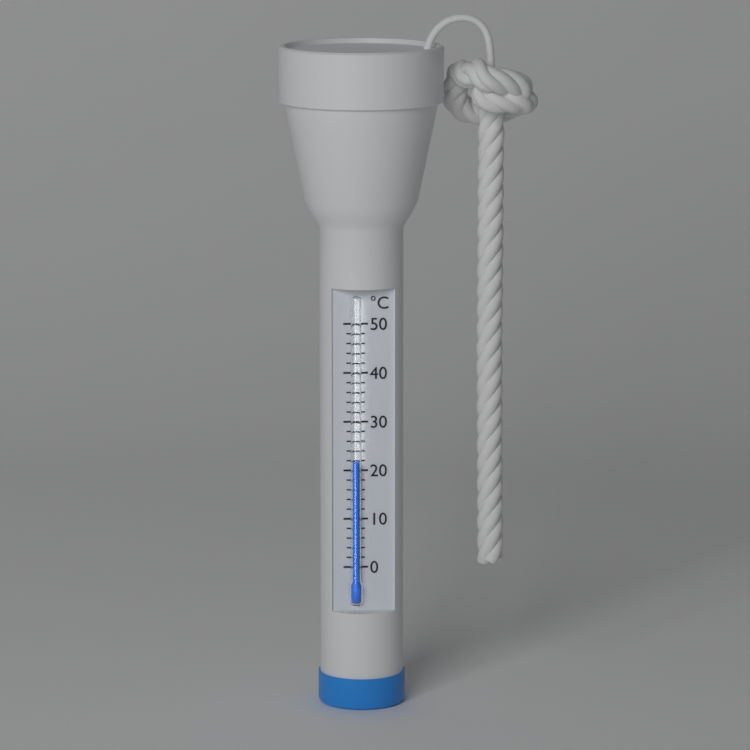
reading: 22 °C
